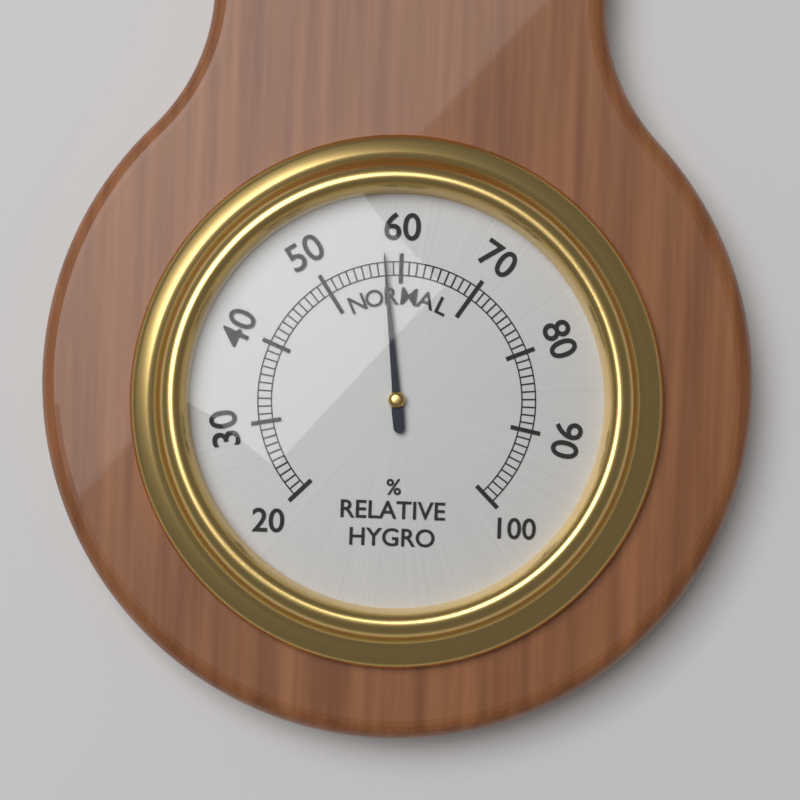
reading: 58 %
